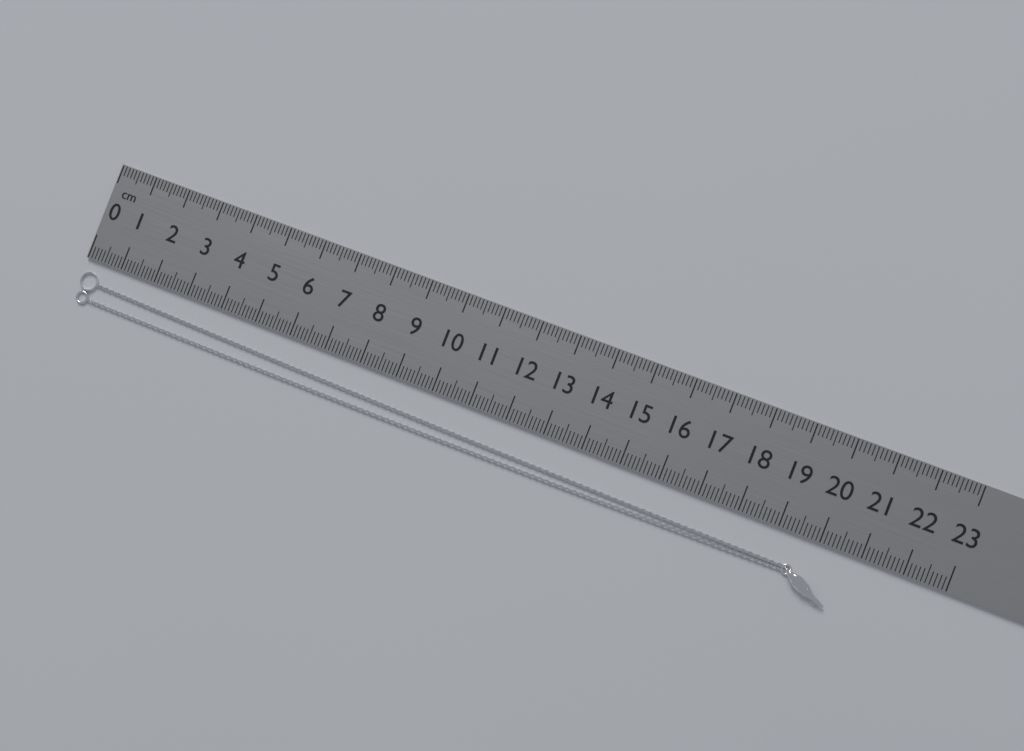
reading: 20.6 cm
